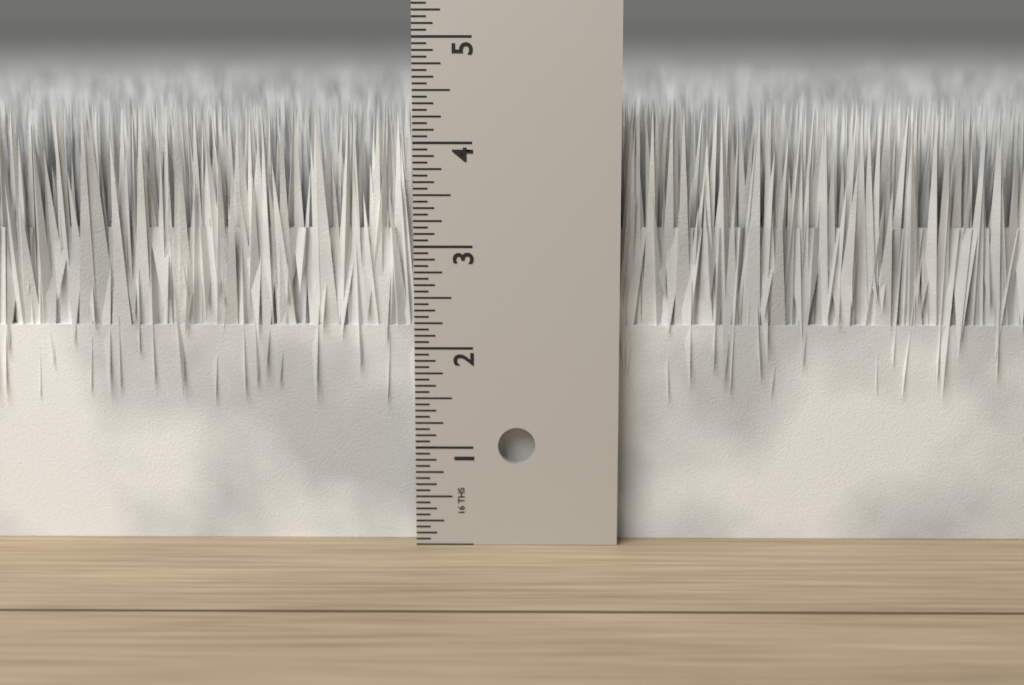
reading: 4.3750 in
